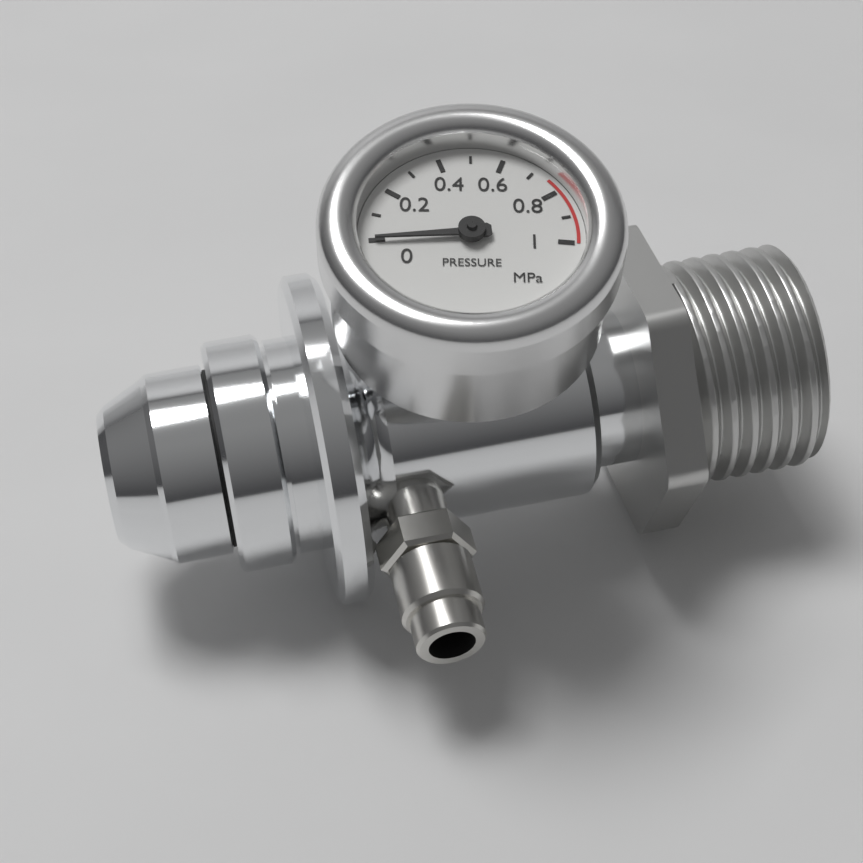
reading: 0.0 MPa
